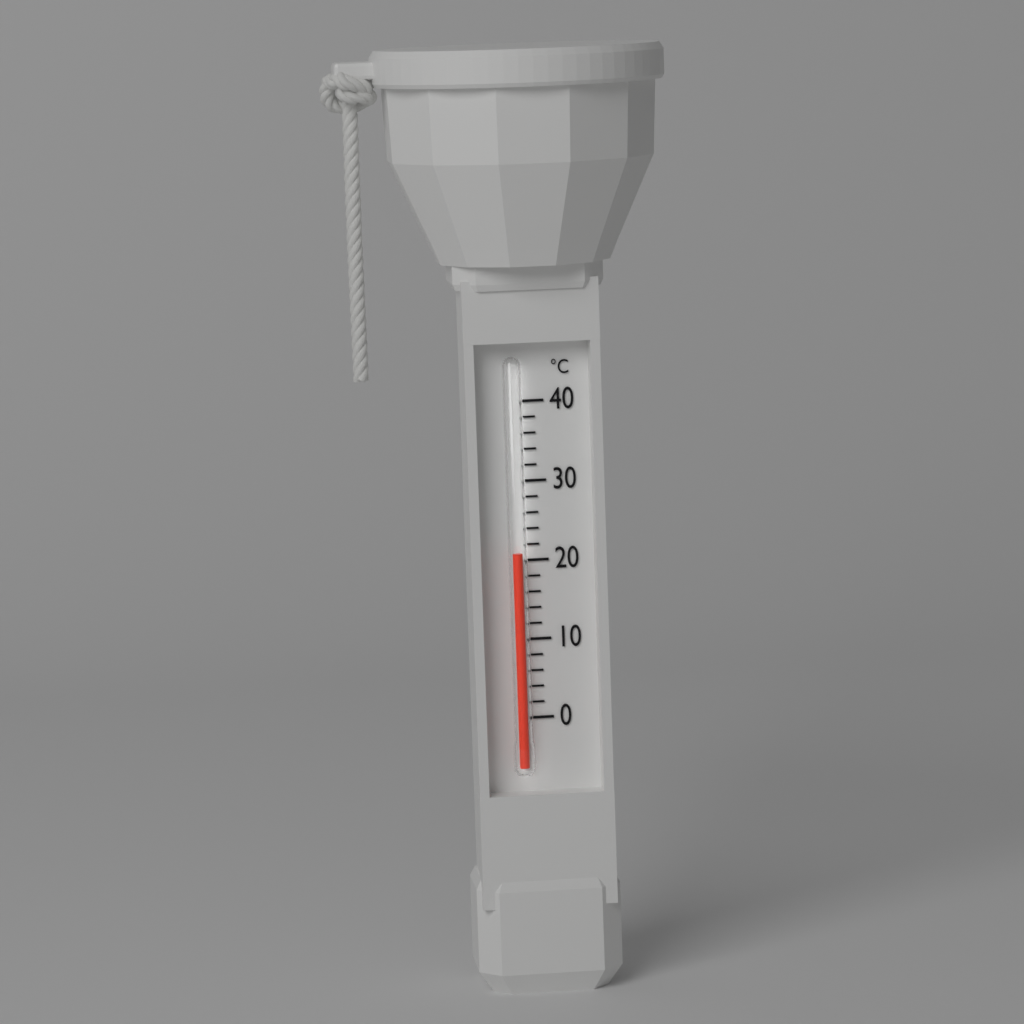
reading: 21 °C
